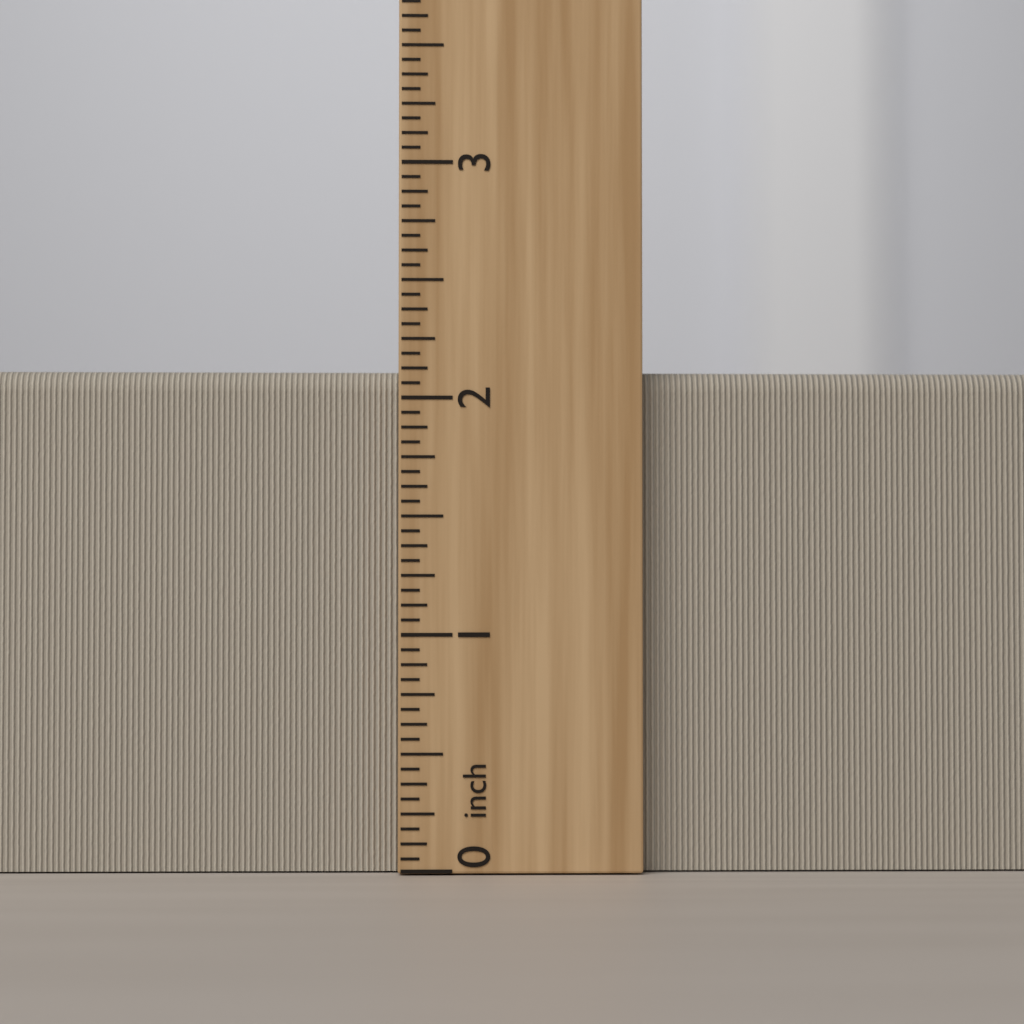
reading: 2.1250 inch
